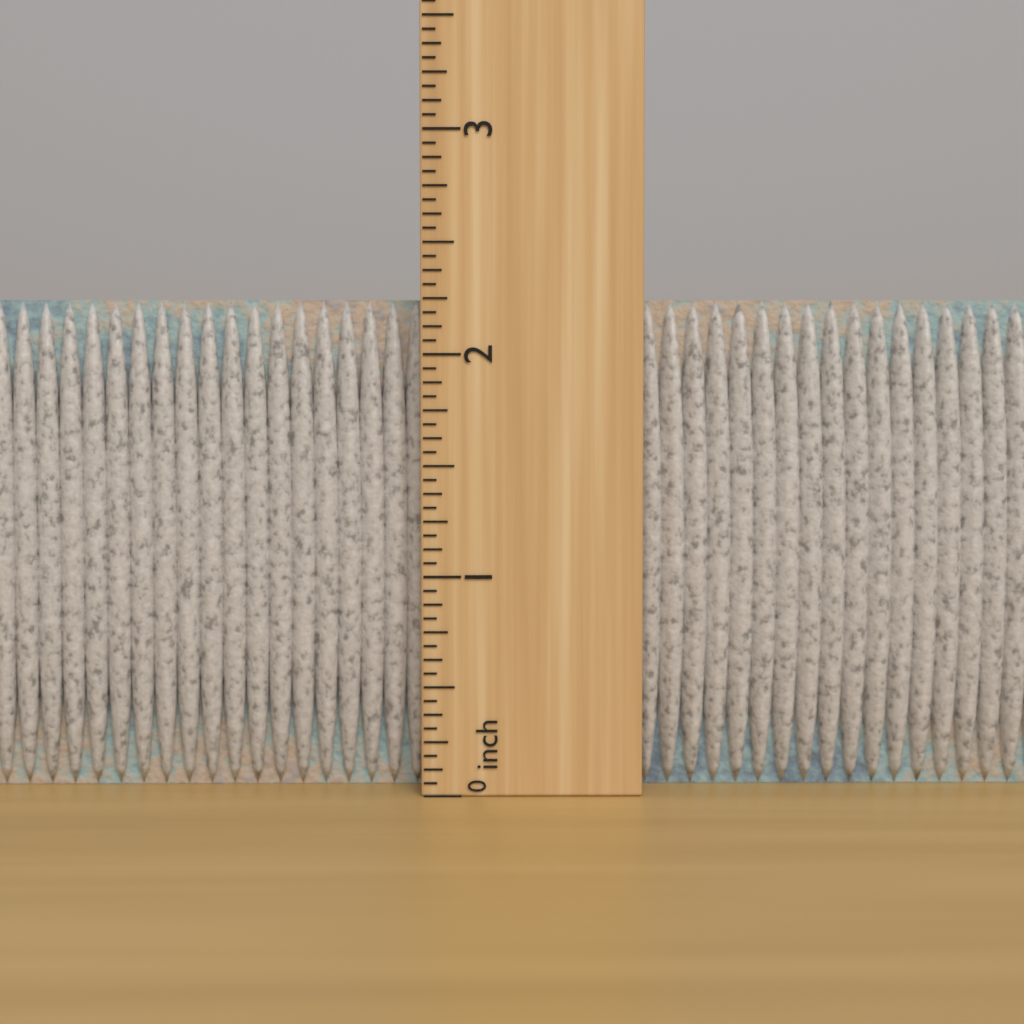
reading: 2.2500 inch
